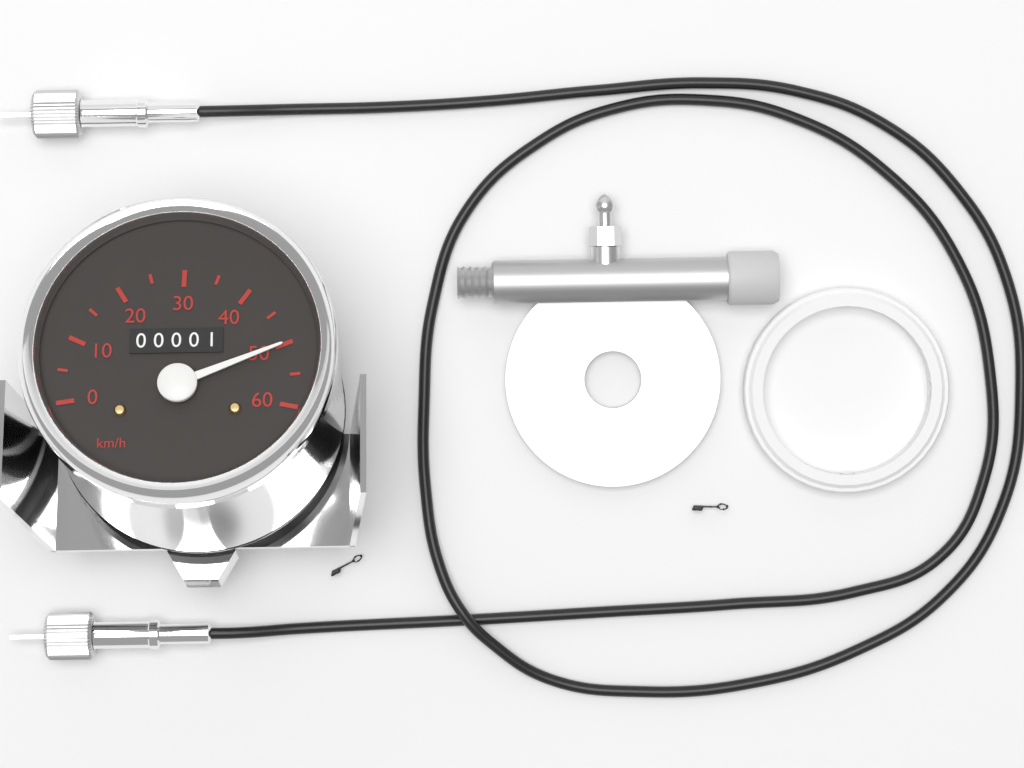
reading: 50 km/h
